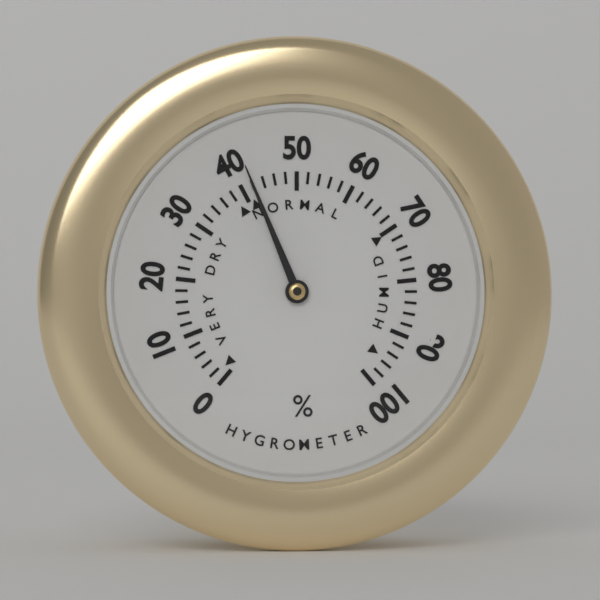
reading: 42 %
